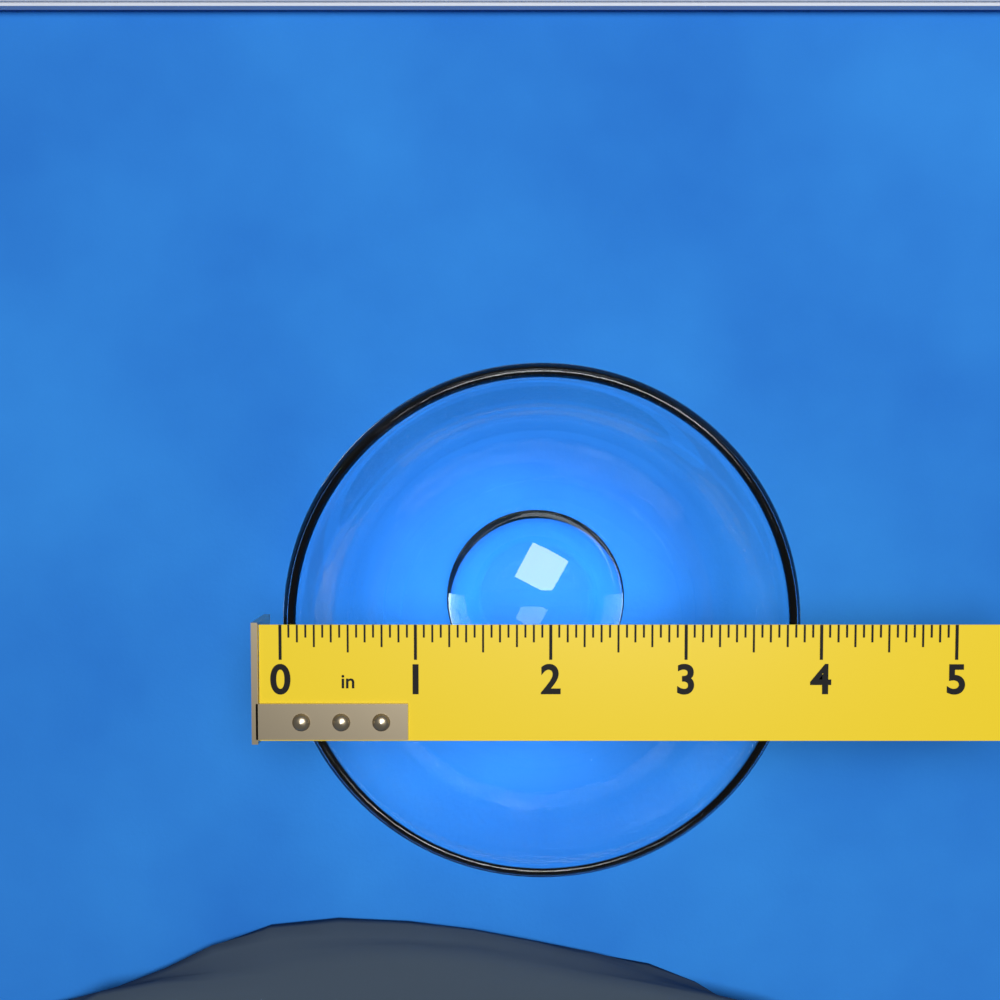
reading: 3.8750 in
